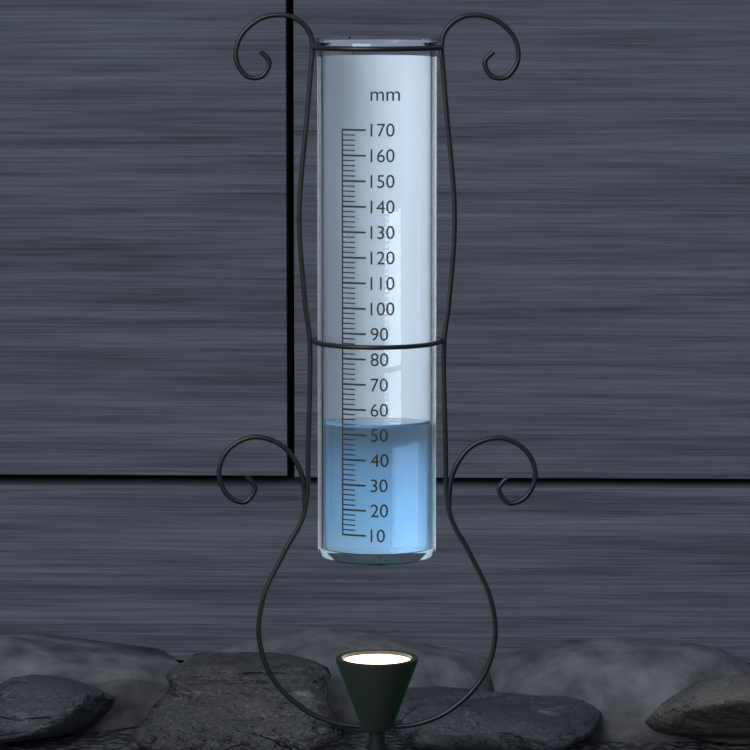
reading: 54 mm
